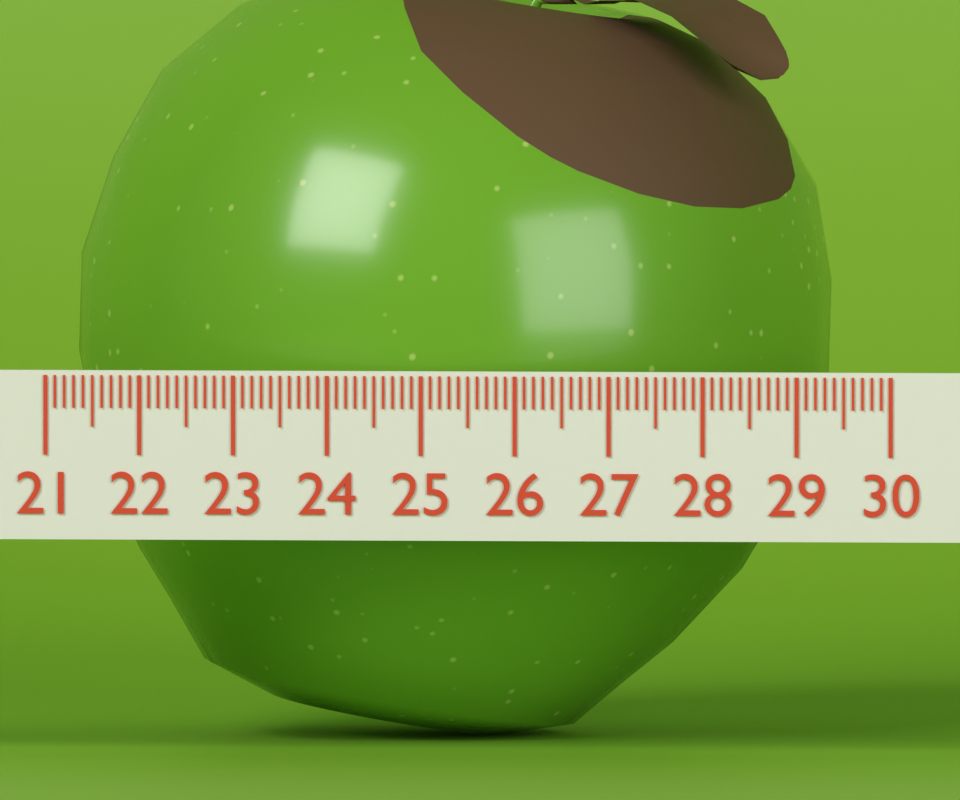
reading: 29.1 (no unit)
